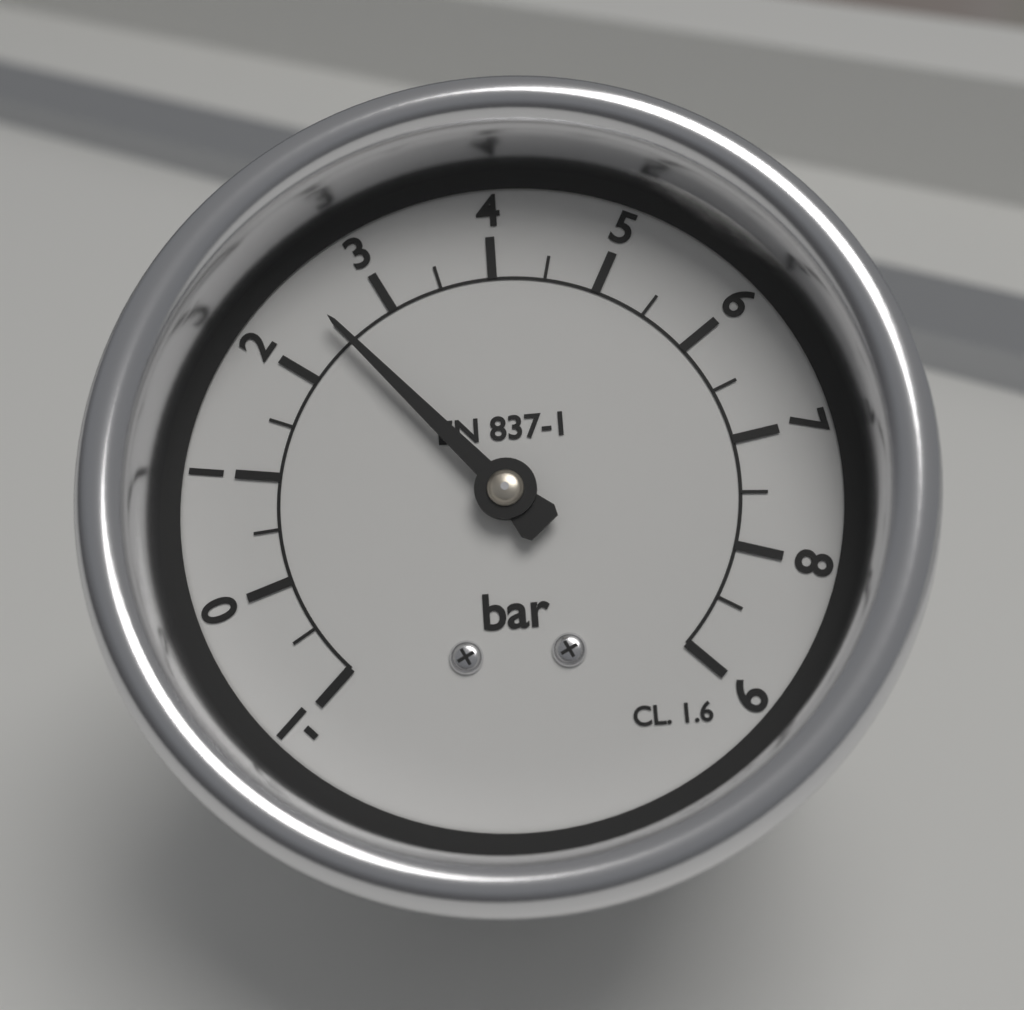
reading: 2.5 bar
